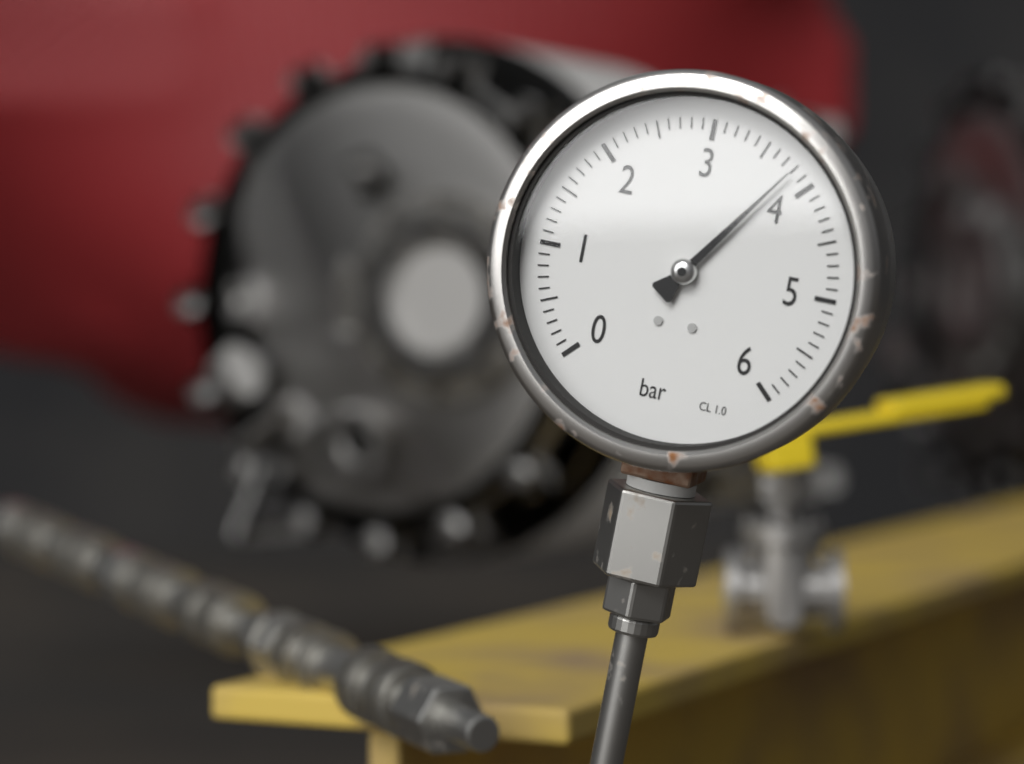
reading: 3.8 bar
